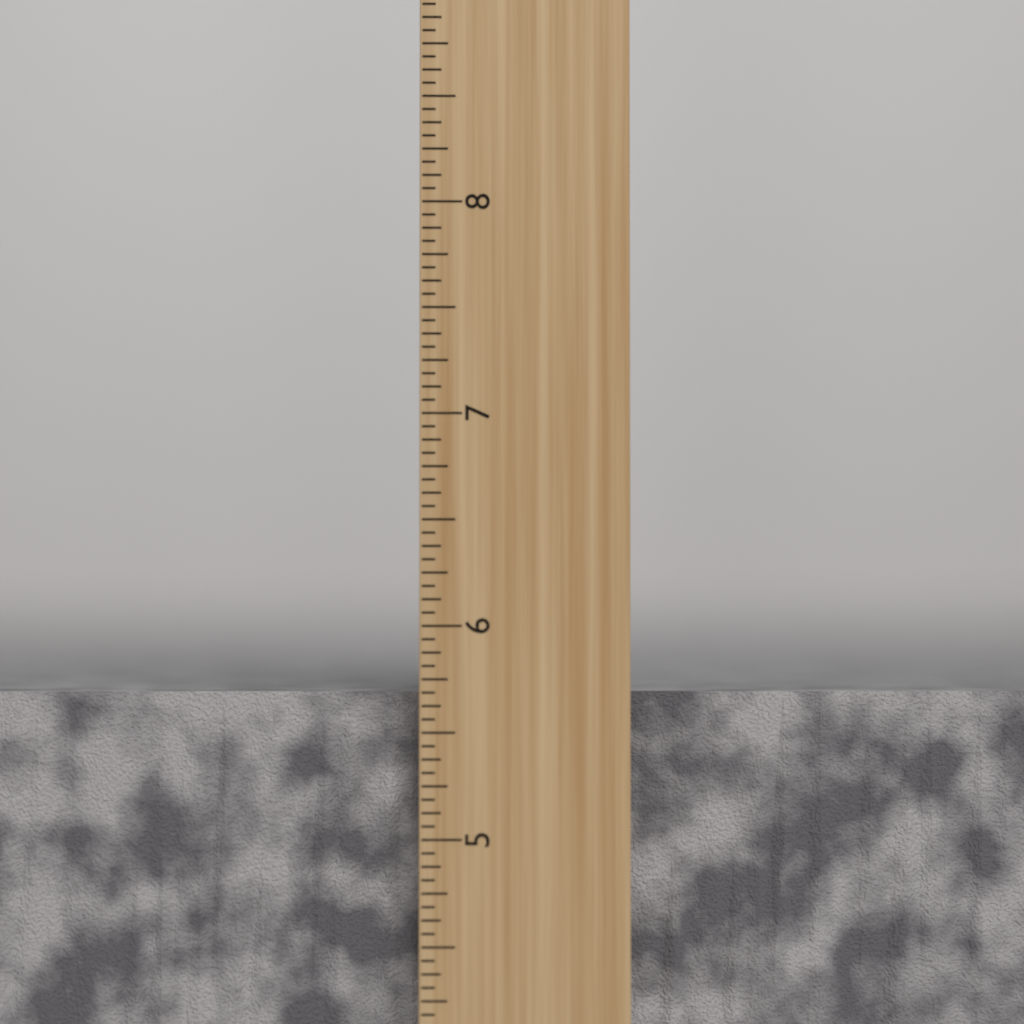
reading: 5.6875 inch
